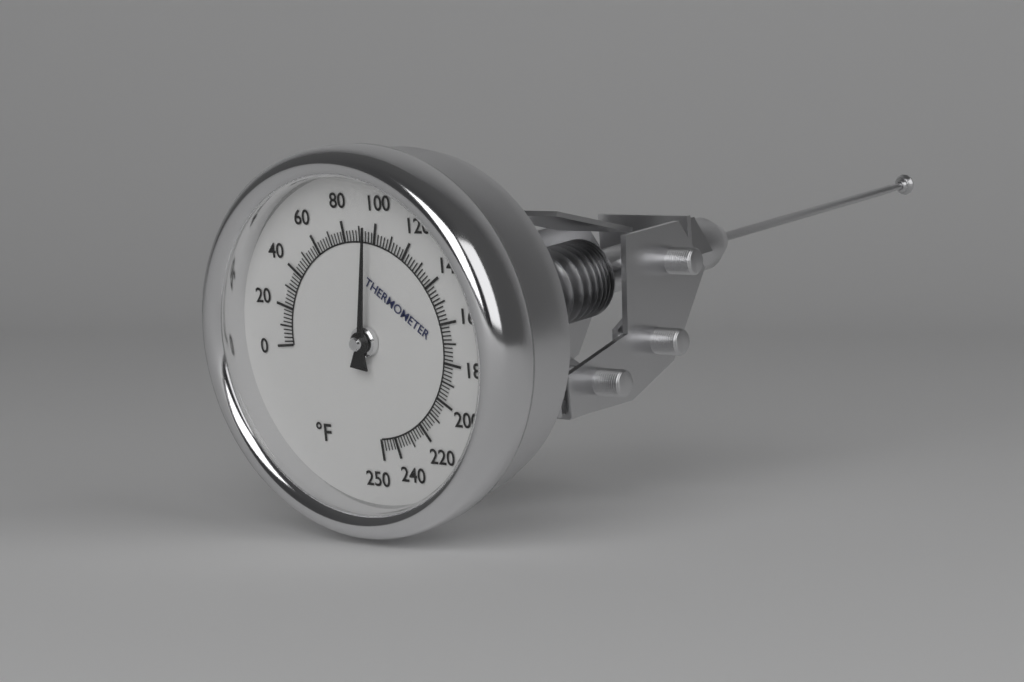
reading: 96 °F
